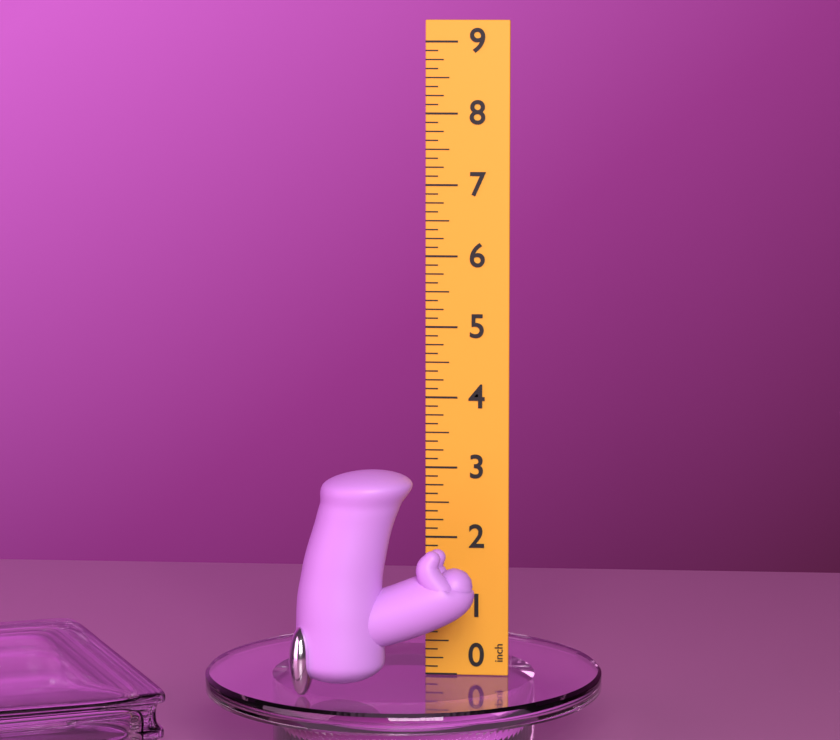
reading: 3.125 inch
